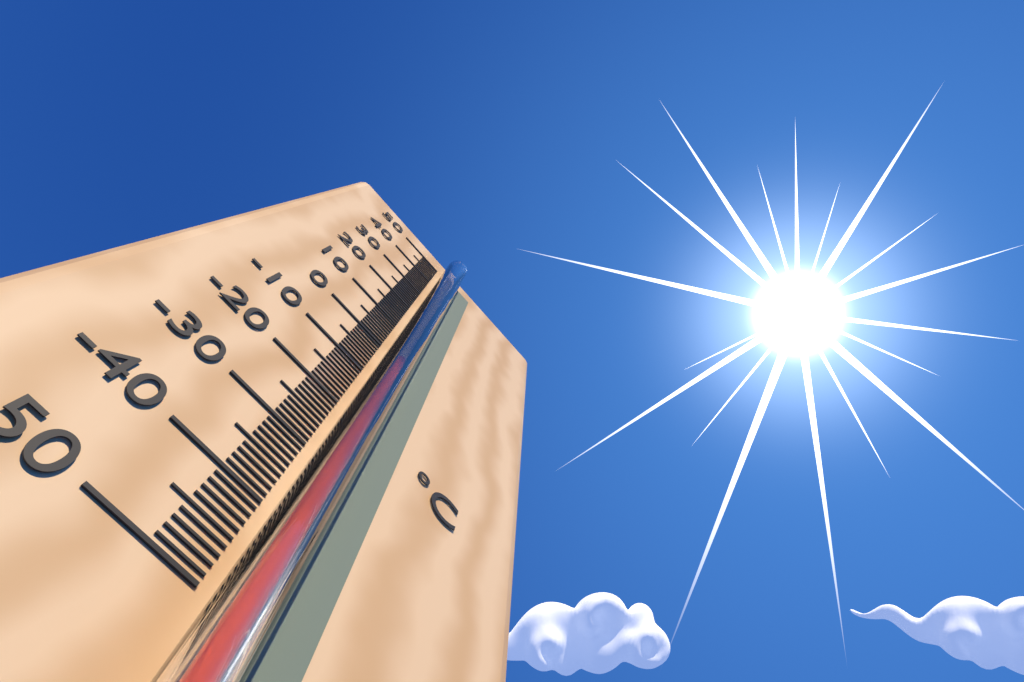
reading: -6 °C
